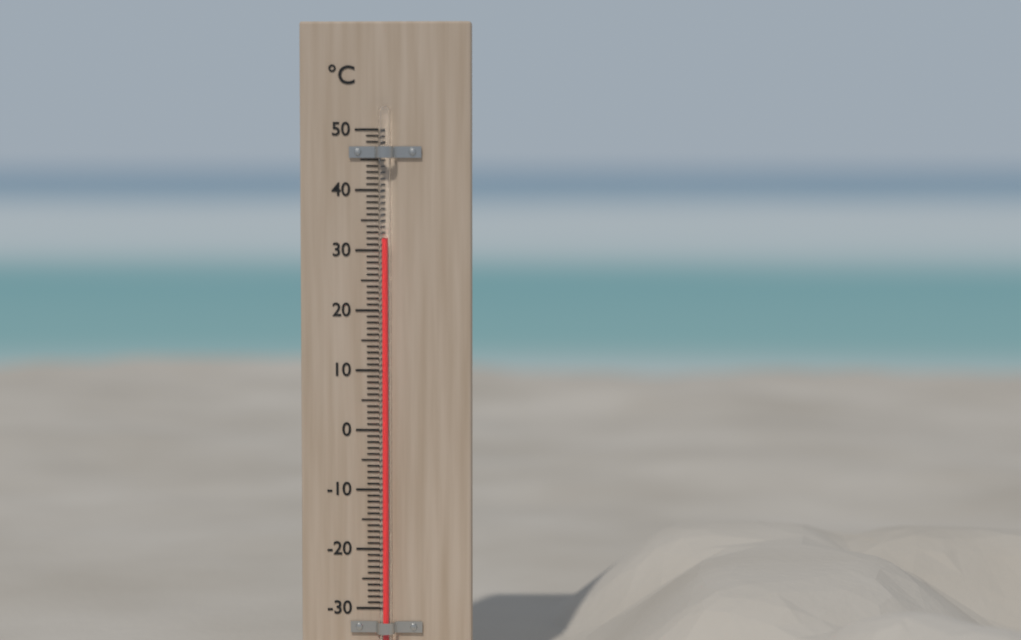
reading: 32 °C
